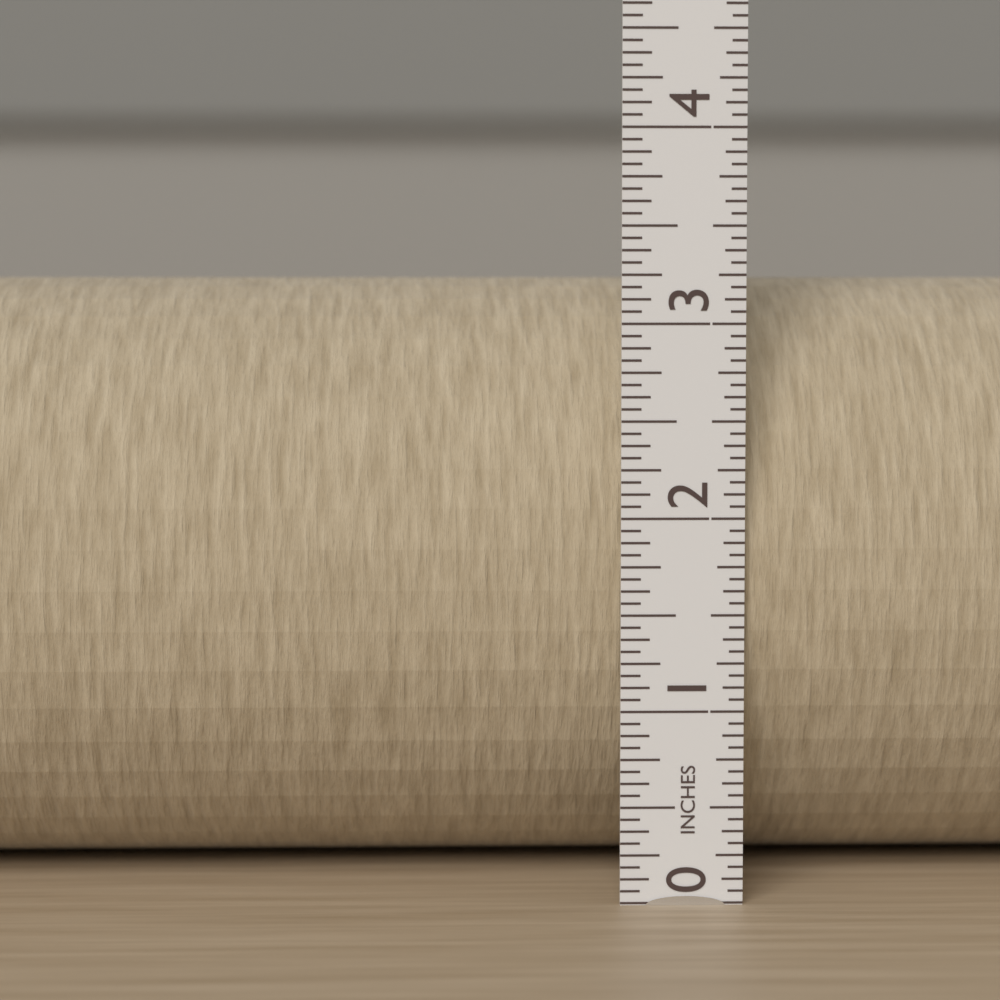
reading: 3.2500 in
